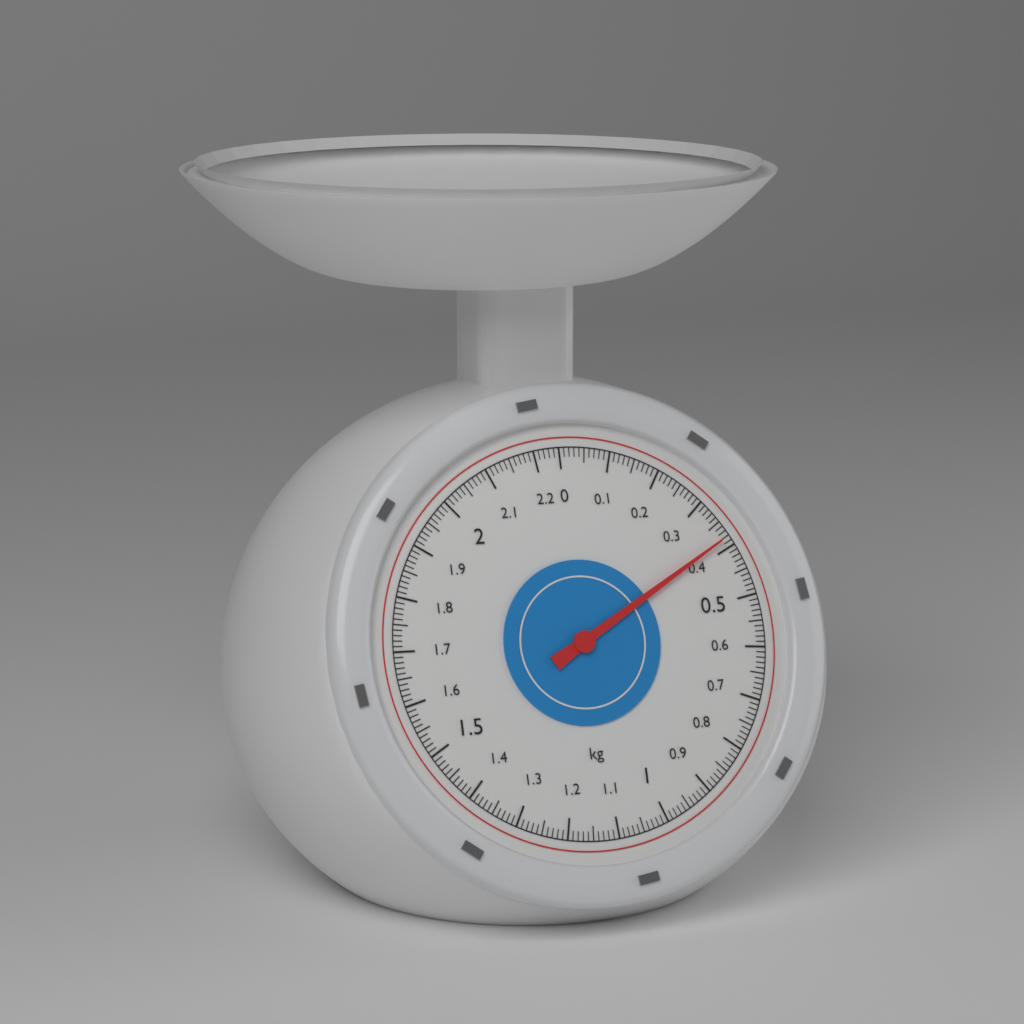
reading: 0.38 kg
